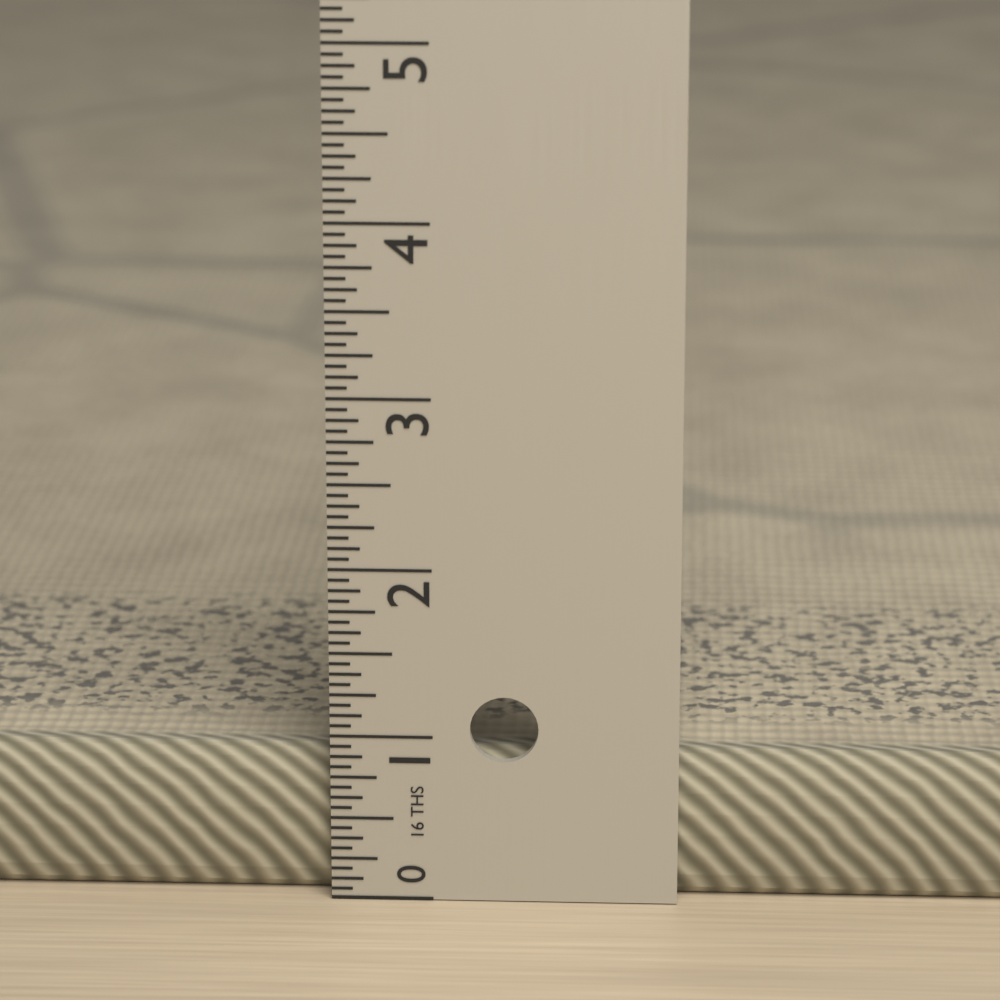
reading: 0.8750 in
